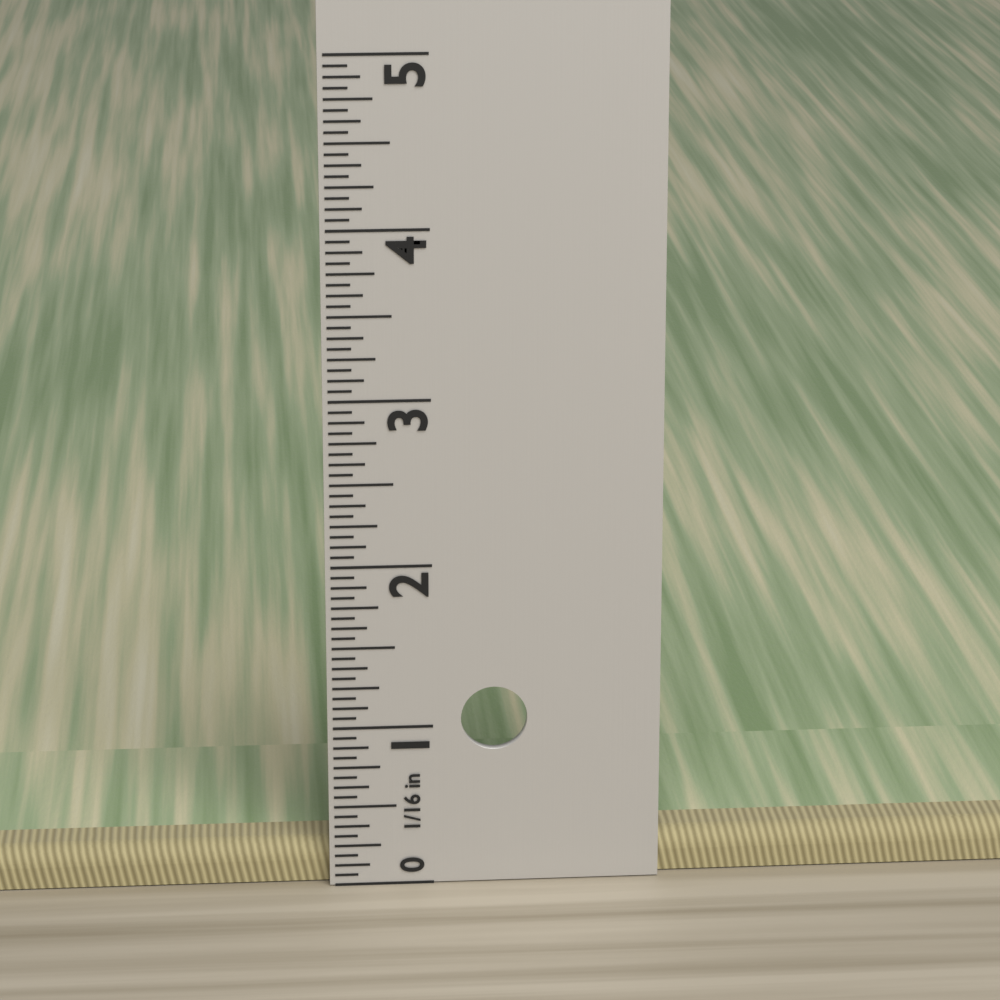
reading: 0.2500 in
